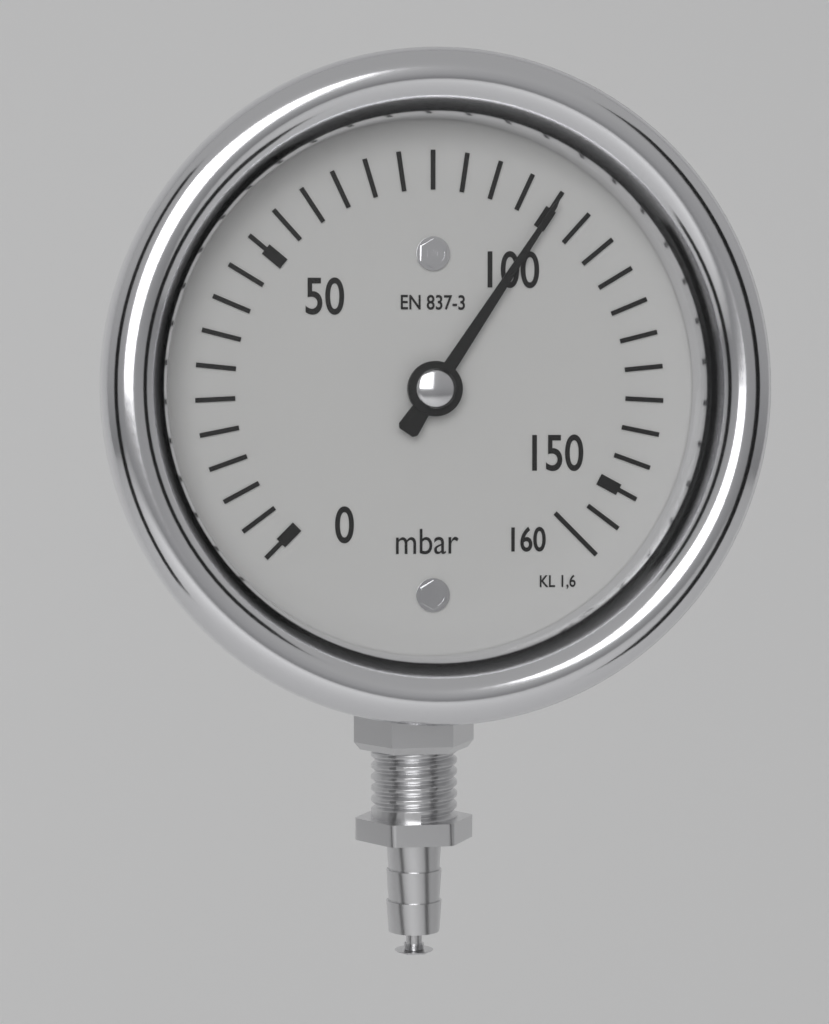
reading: 100 mbar
